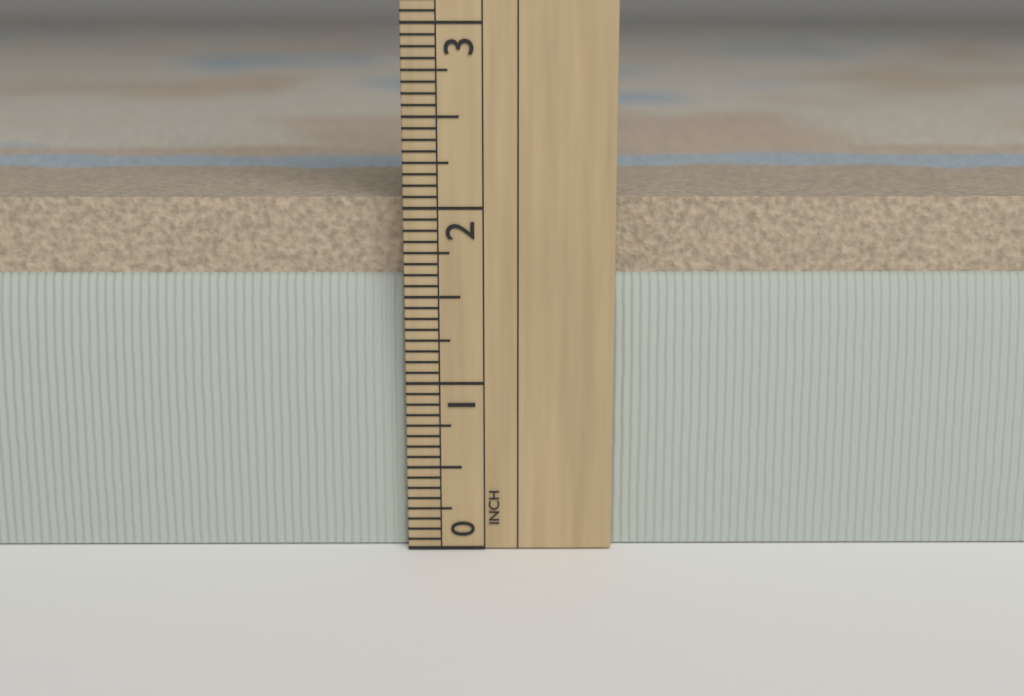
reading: 2.0625 in
